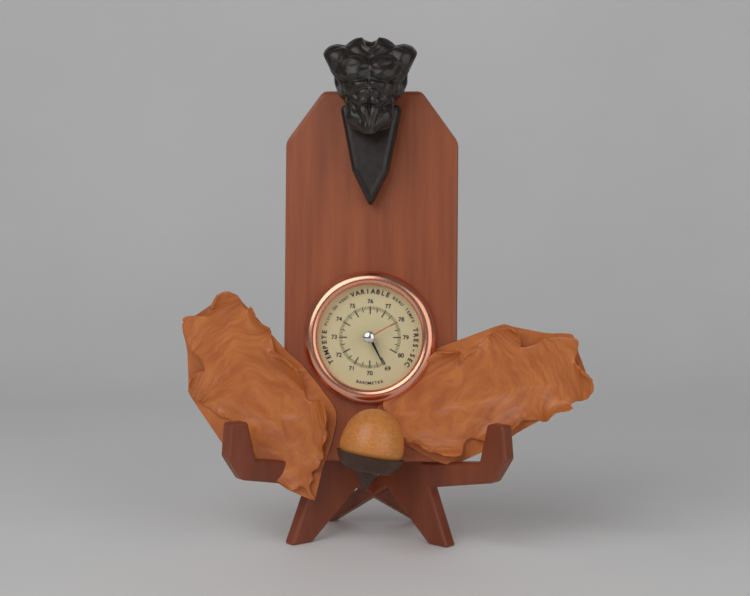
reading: 69.1 (no unit)
